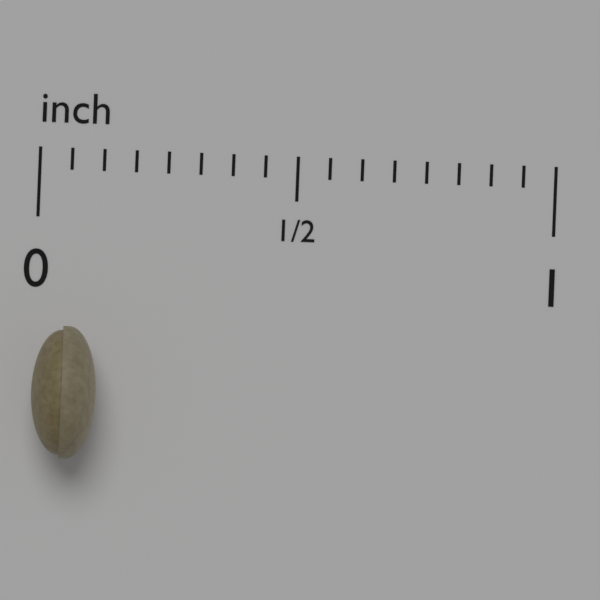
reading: 0.1250 in
